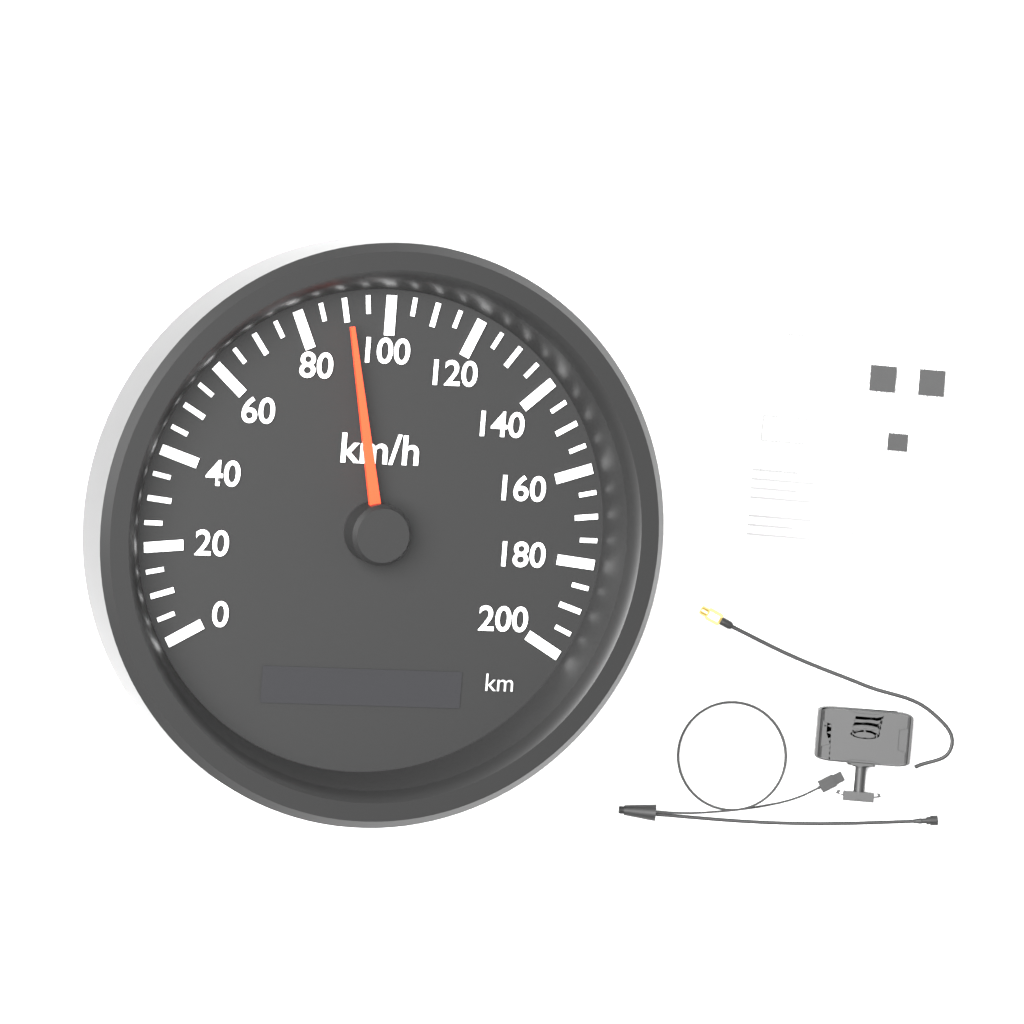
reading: 90 km/h
